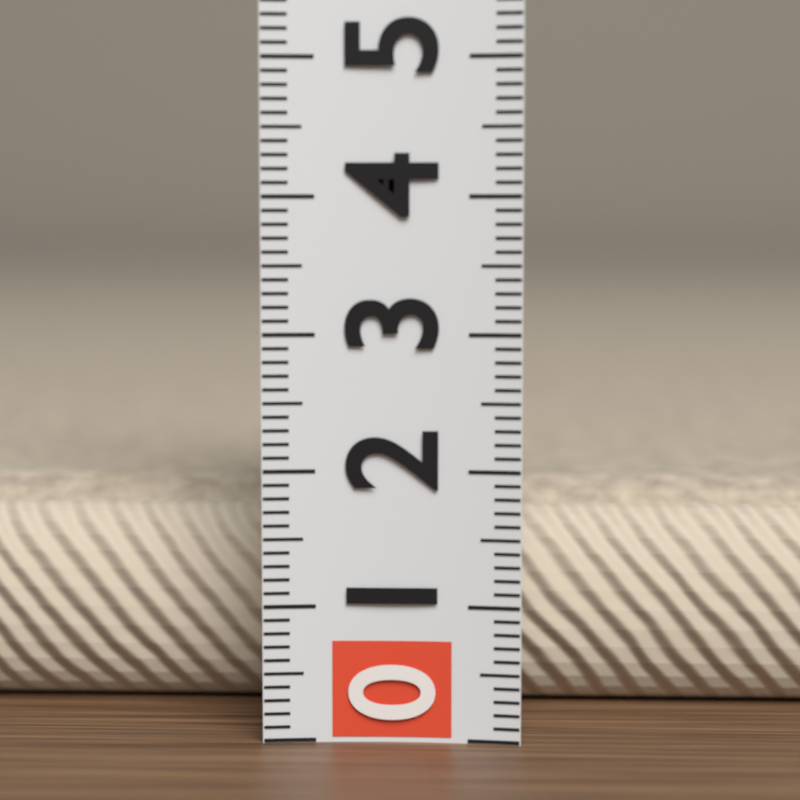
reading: 1.7 (no unit)
